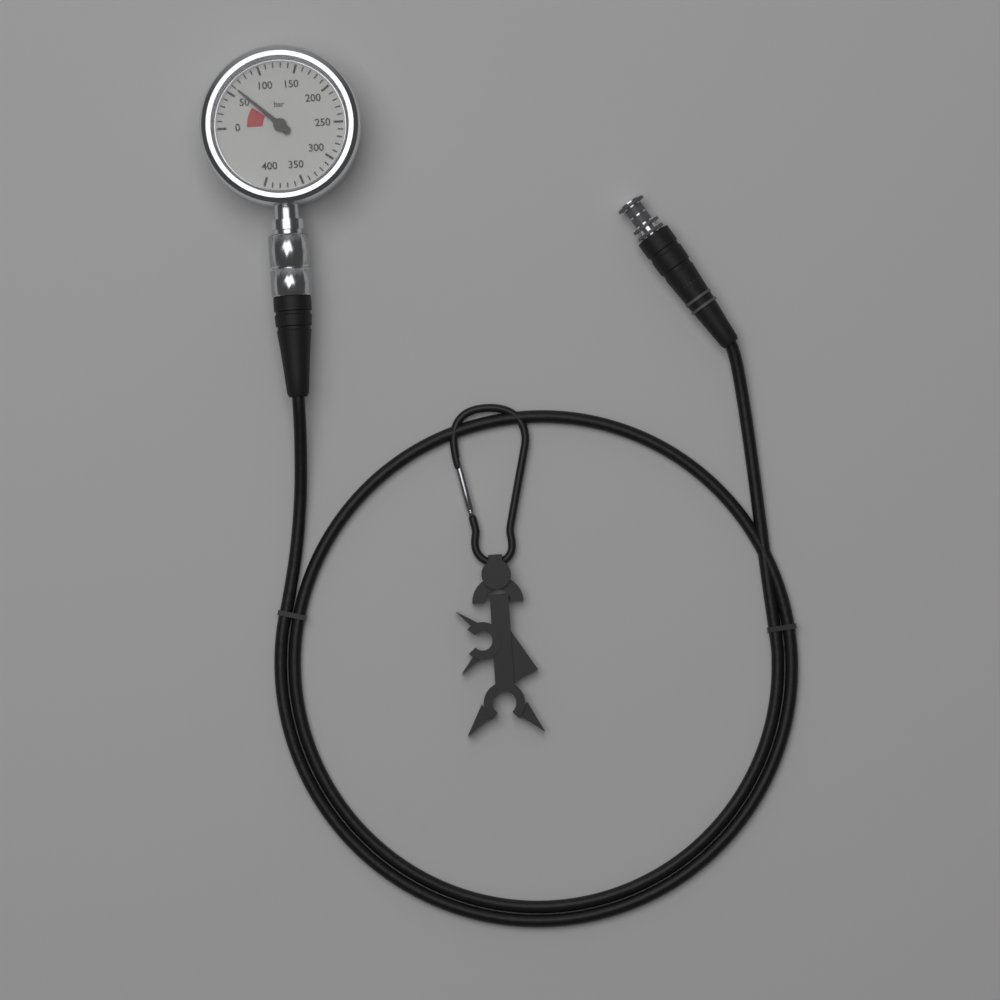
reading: 60 bar
